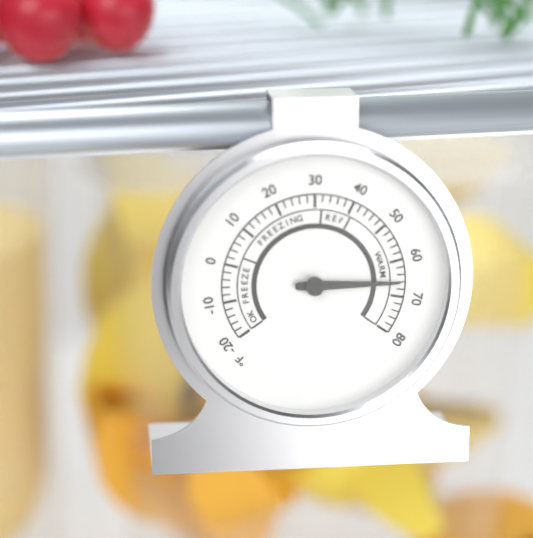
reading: 66 °F
